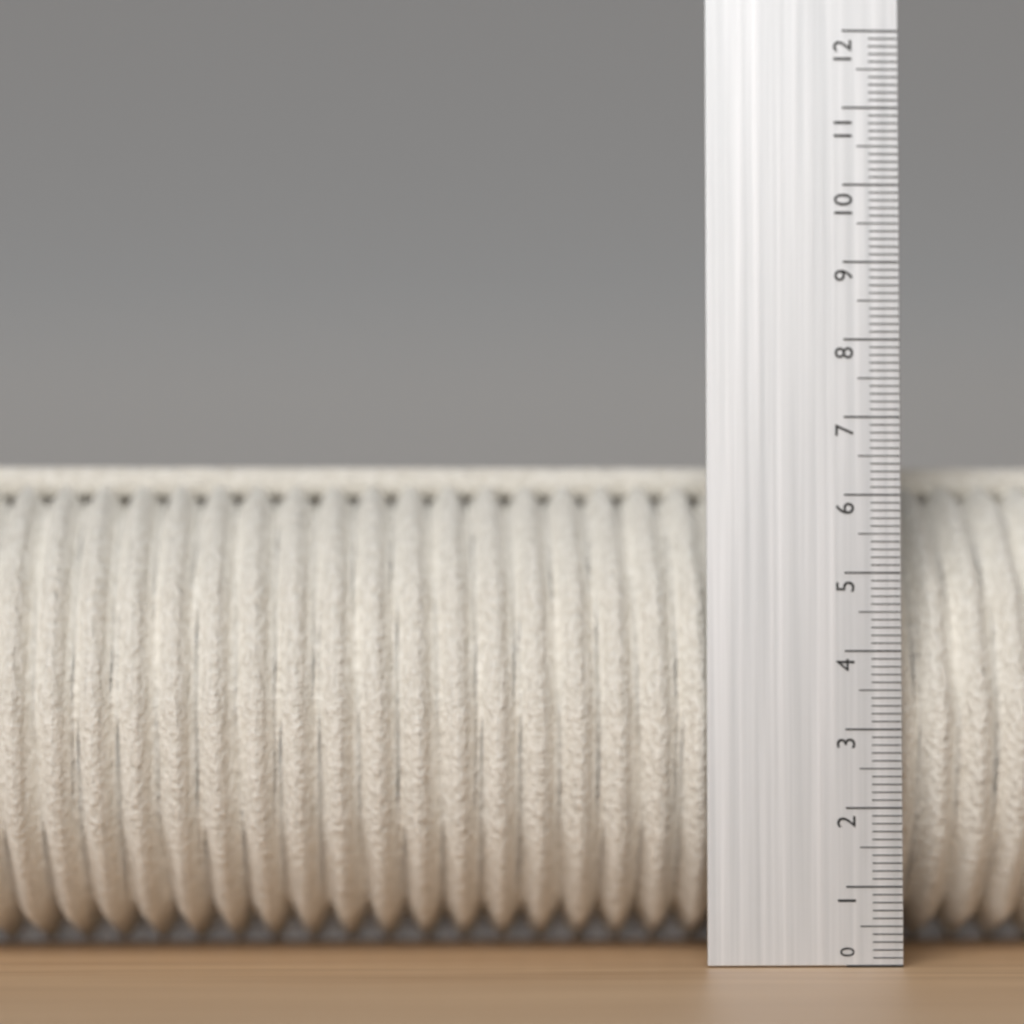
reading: 6.5 (no unit)
